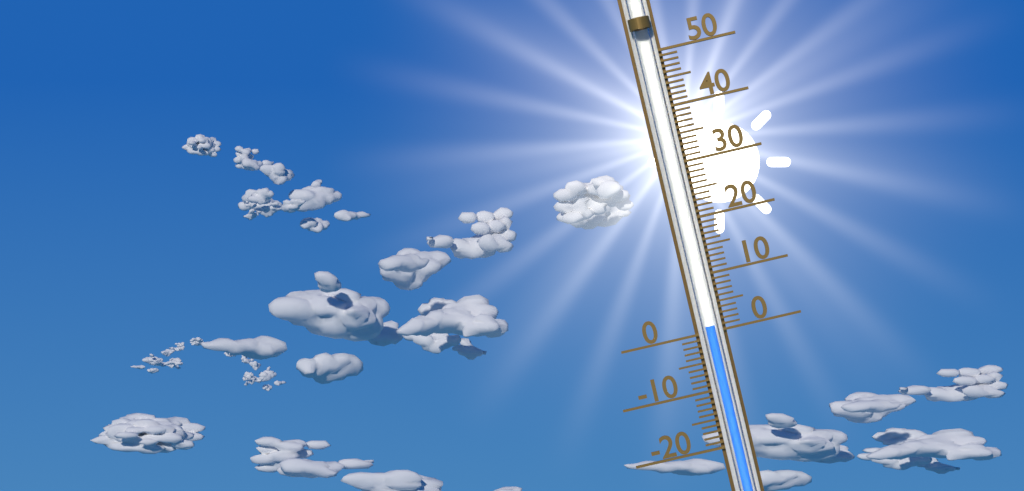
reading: 1 (no unit)
